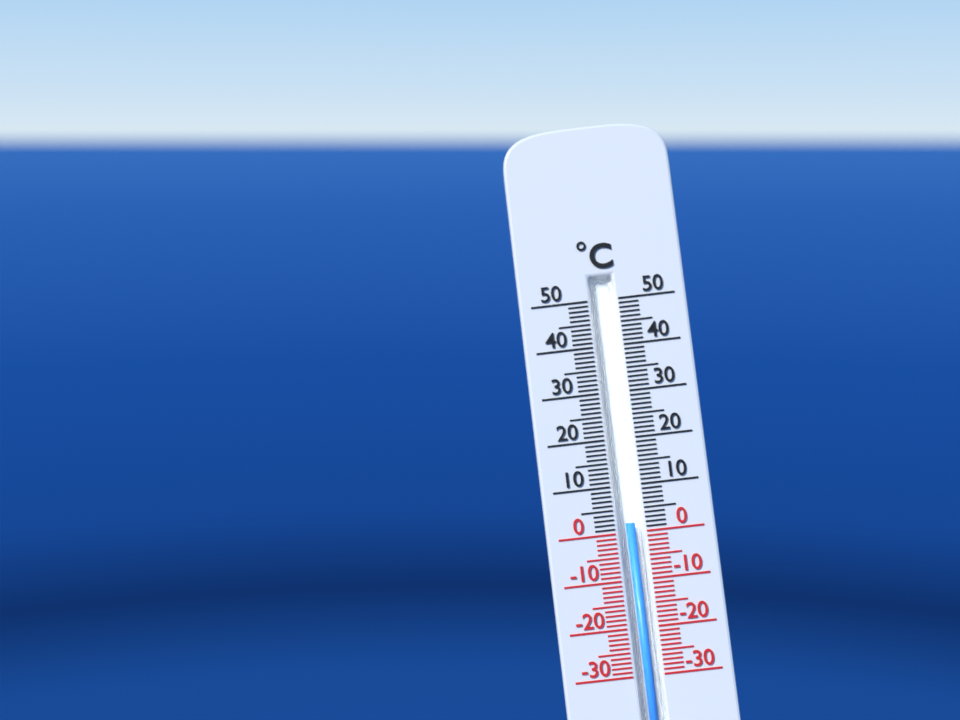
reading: 2 °C
